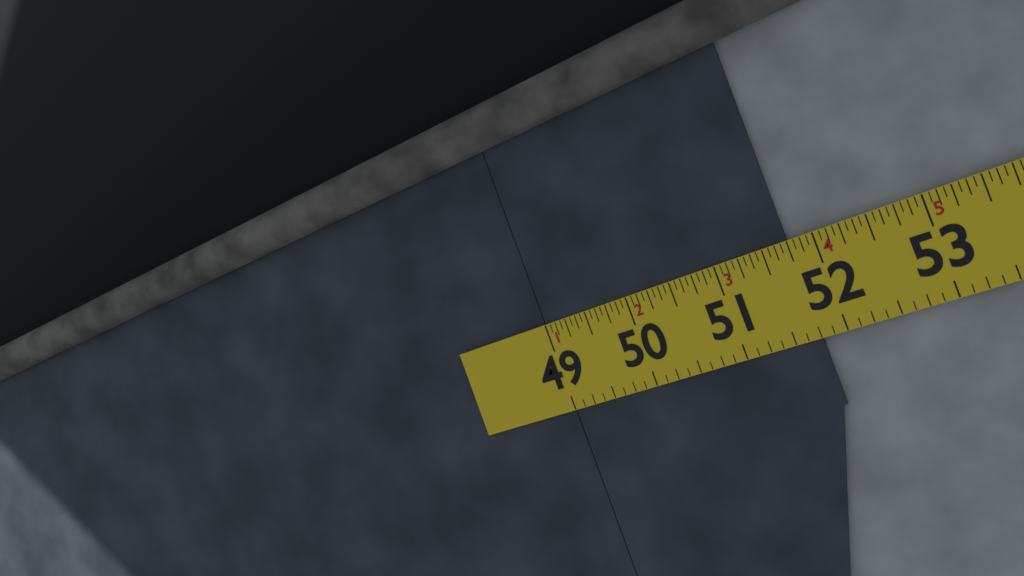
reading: 51.7500 in
